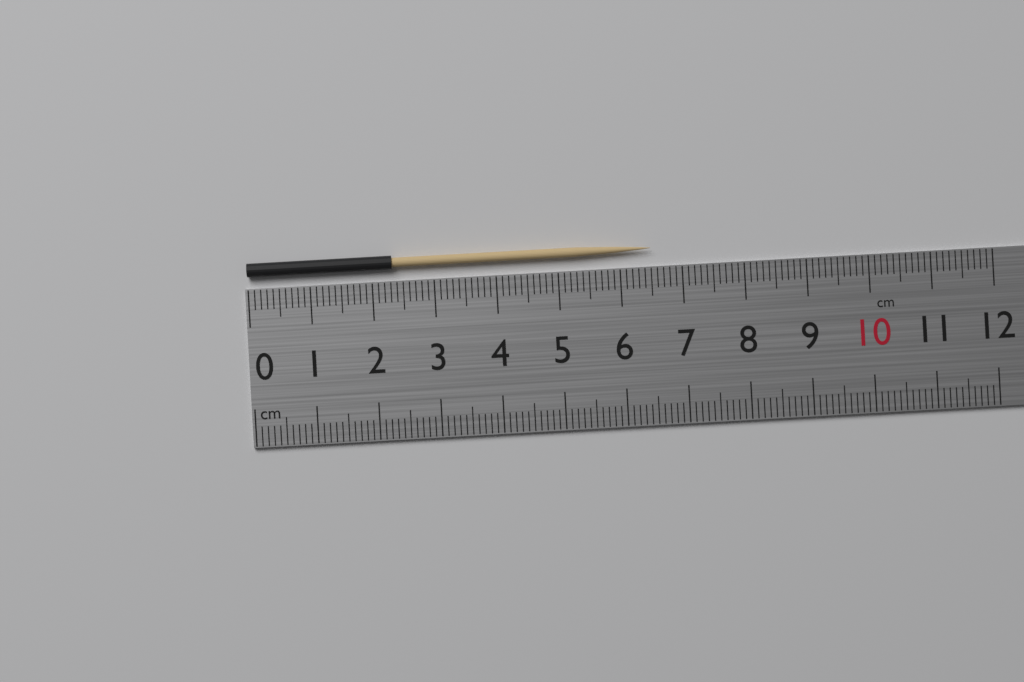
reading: 6.5 cm
